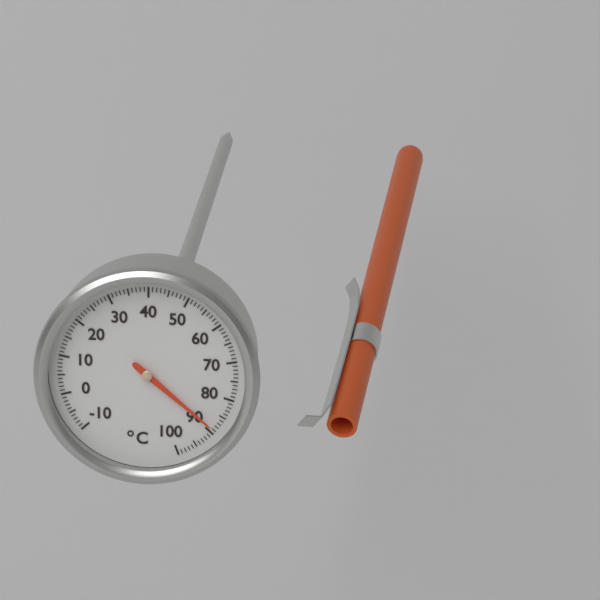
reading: 89 °C
